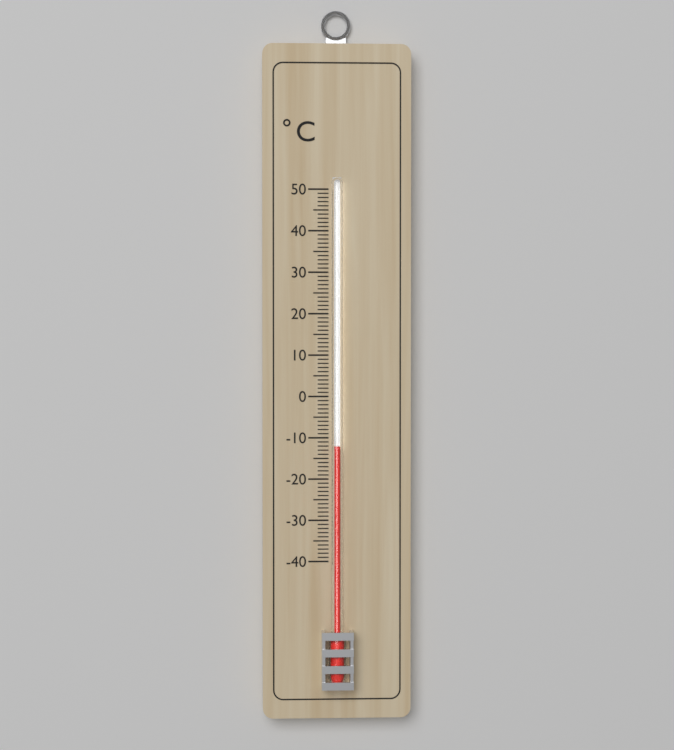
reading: -12 °C
